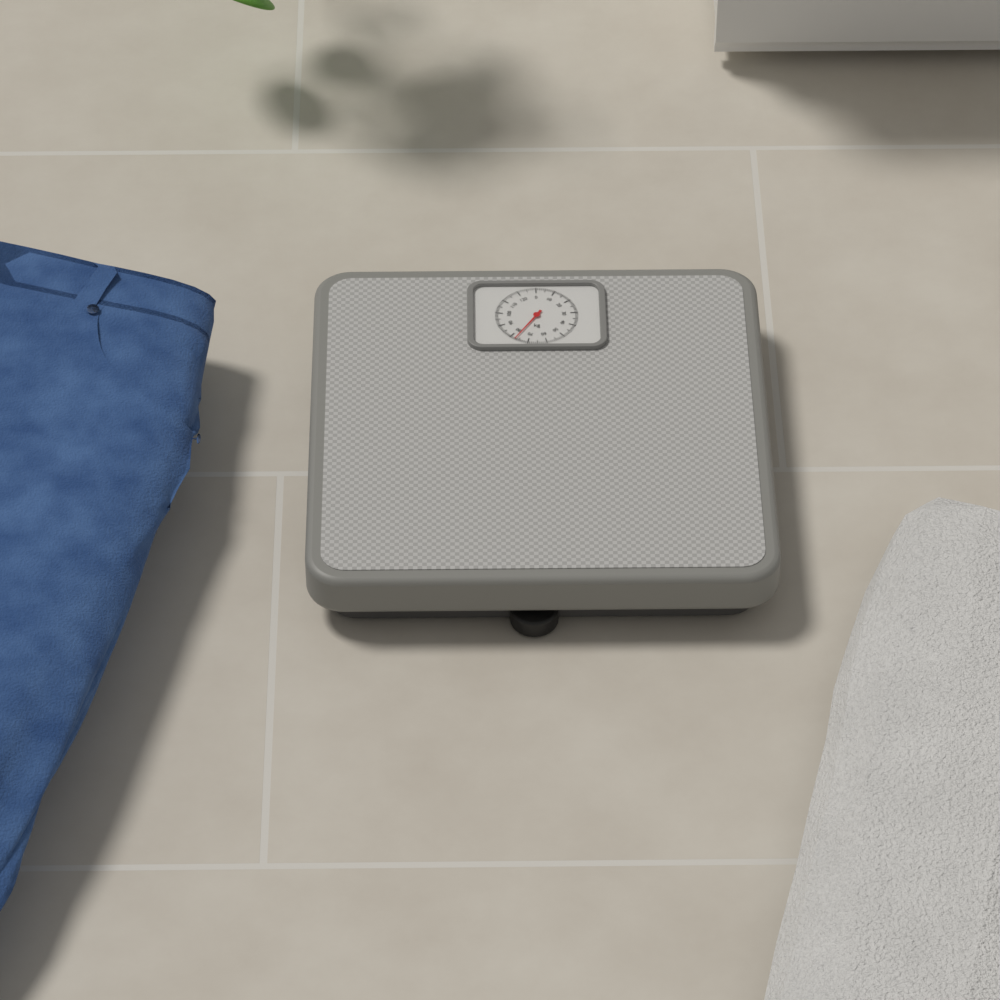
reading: 77 kg
